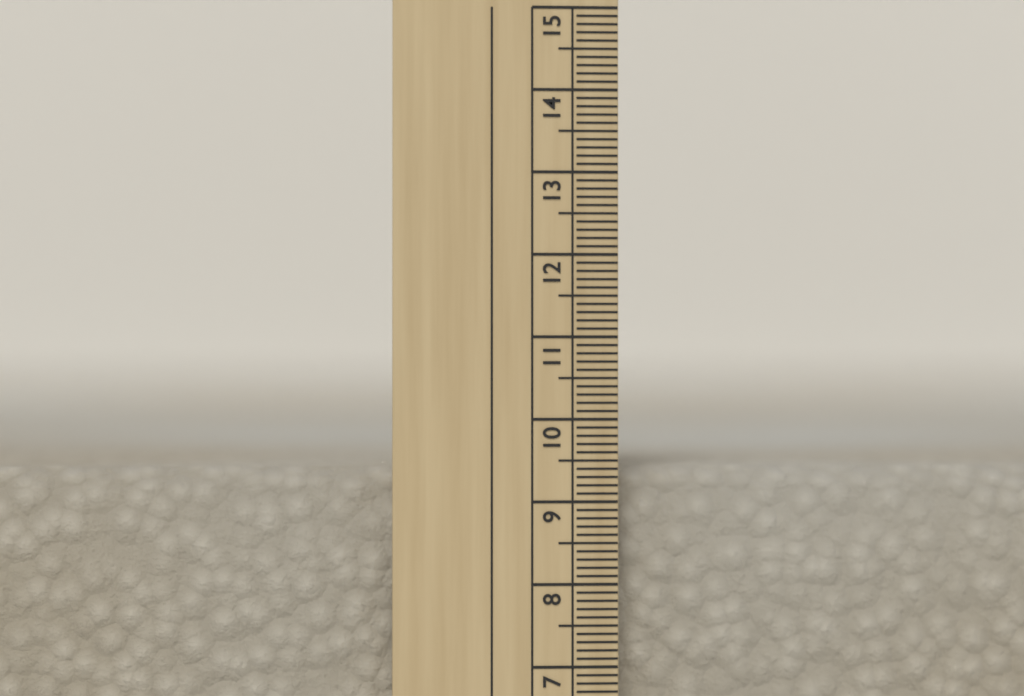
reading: 9.4 cm
